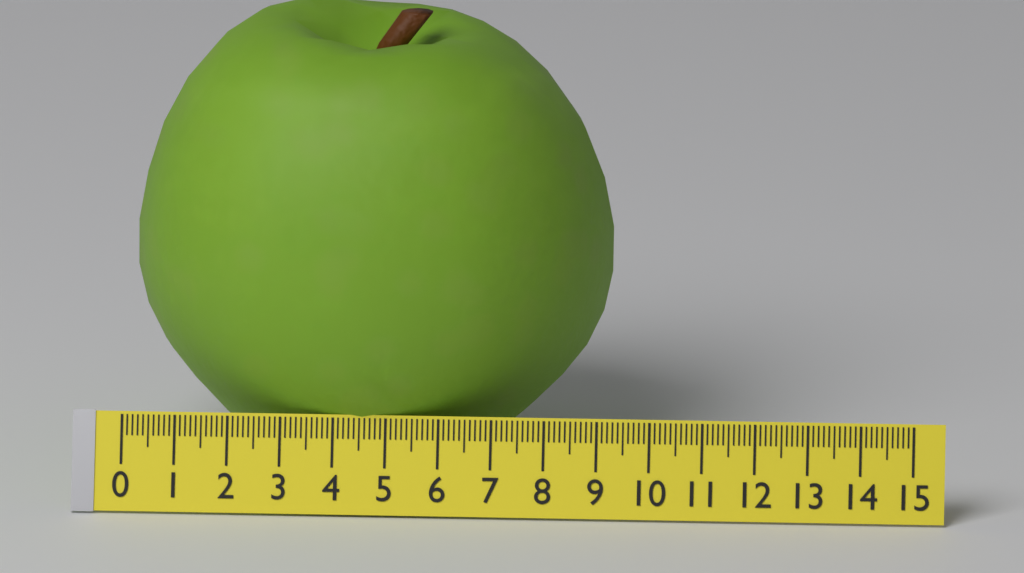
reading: 9.1 (no unit)
